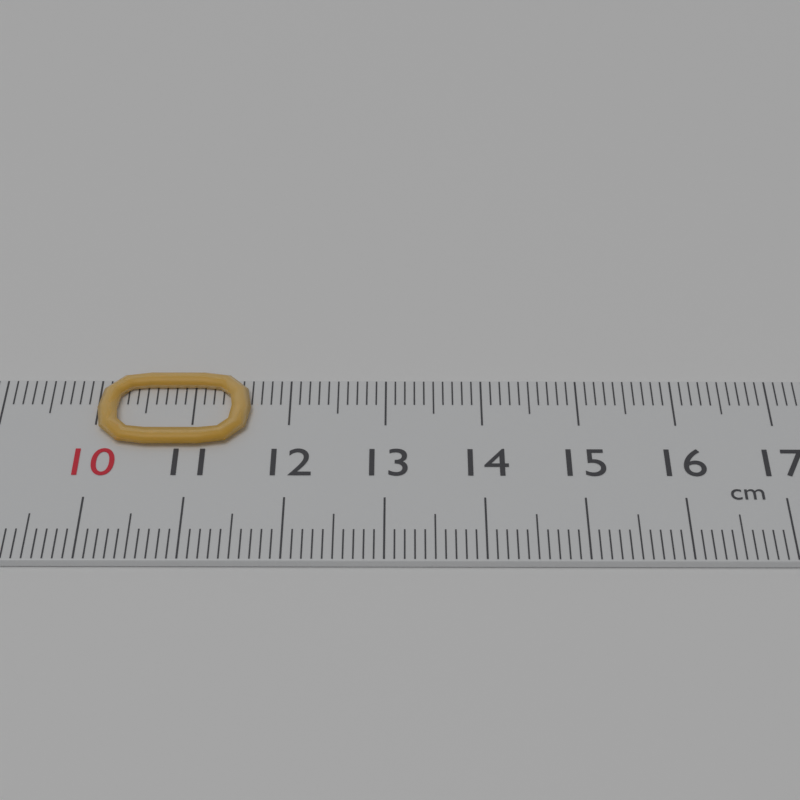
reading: 11.6 cm
